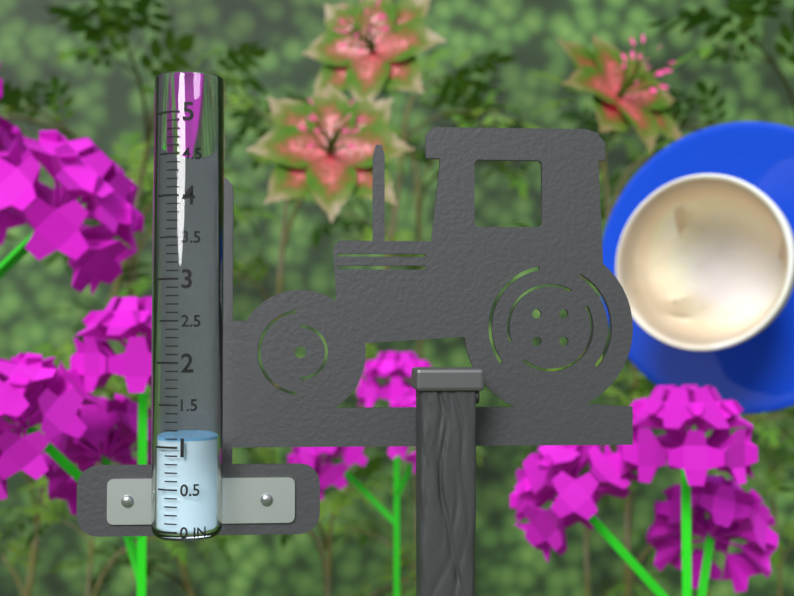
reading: 1.1 in
